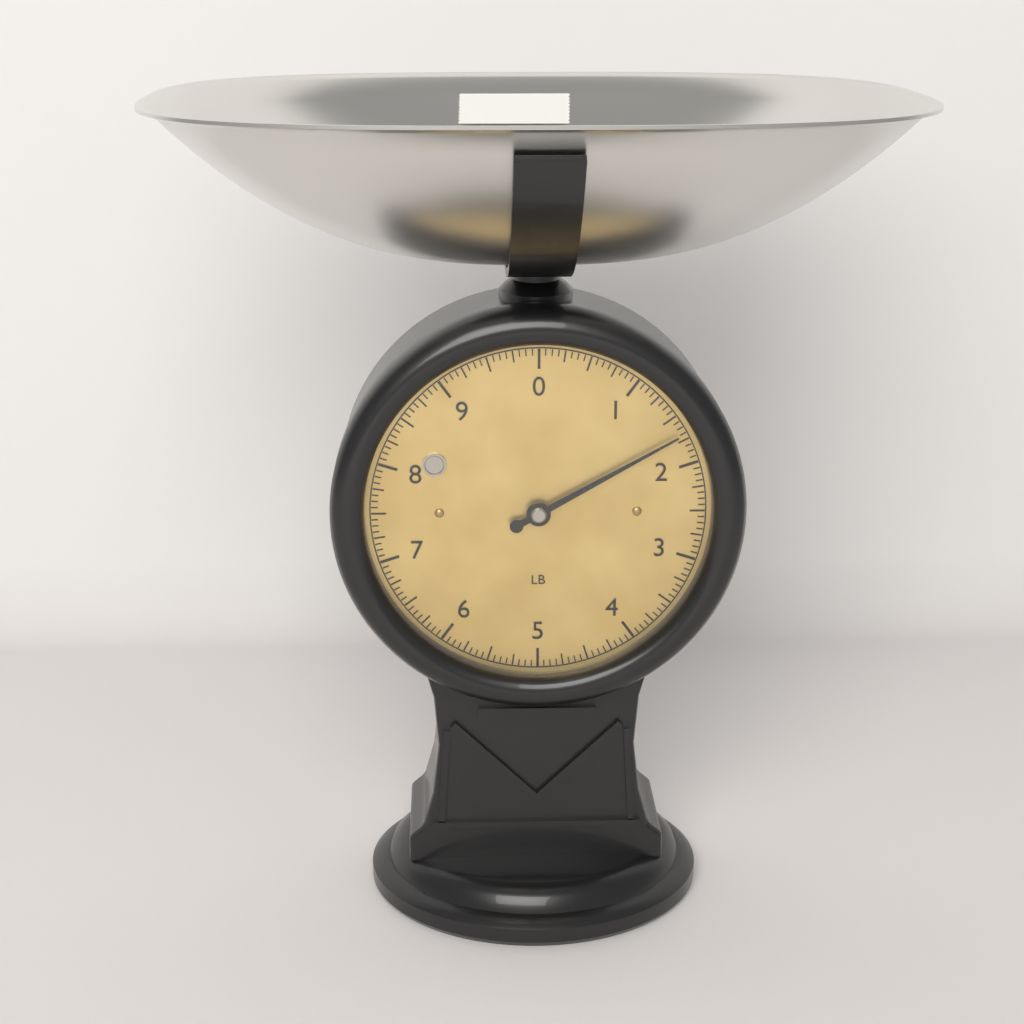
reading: 1.6875 lb
